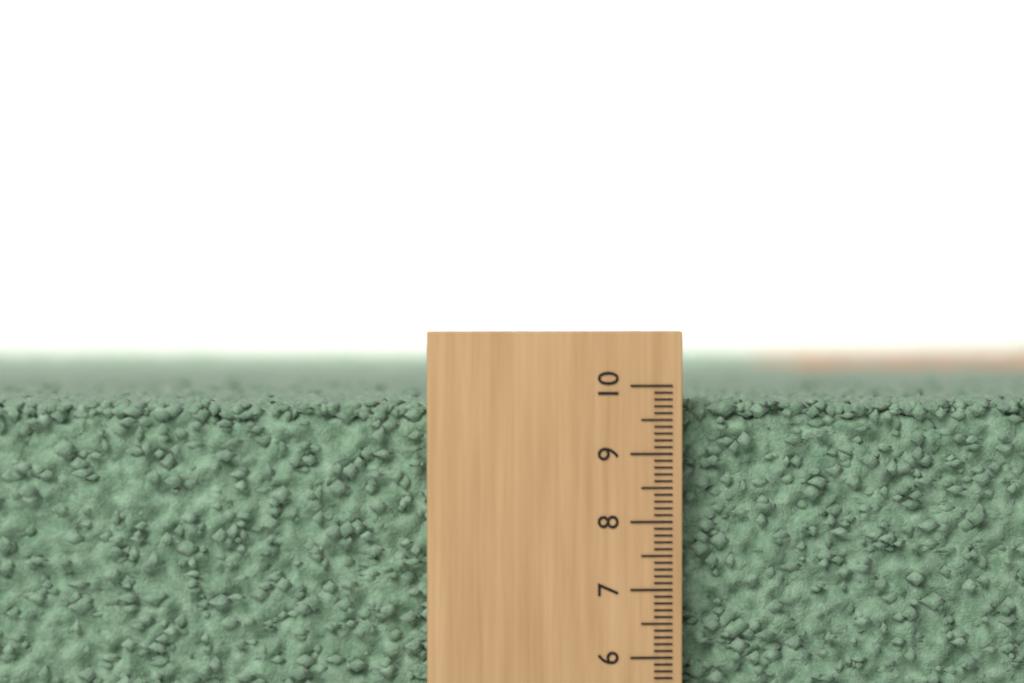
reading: 9.8 (no unit)
